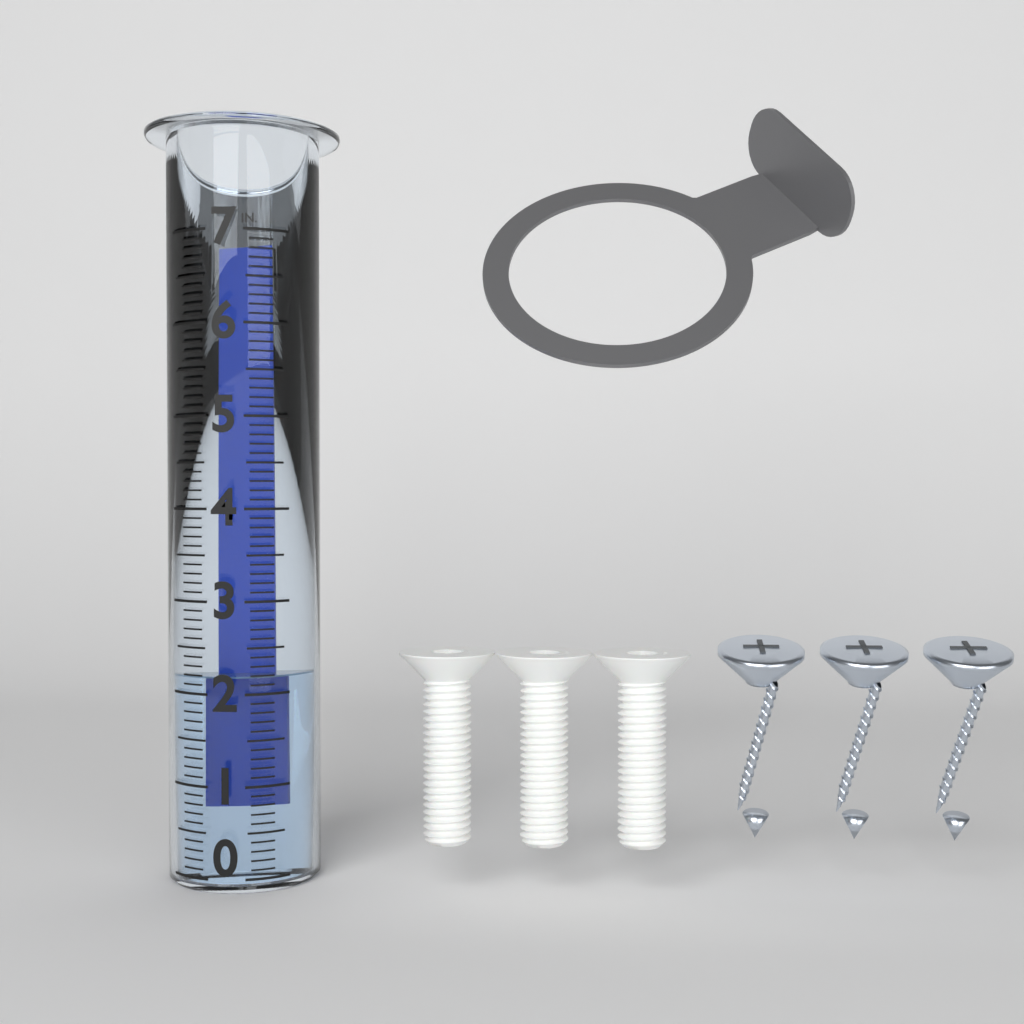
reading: 2.2 in
